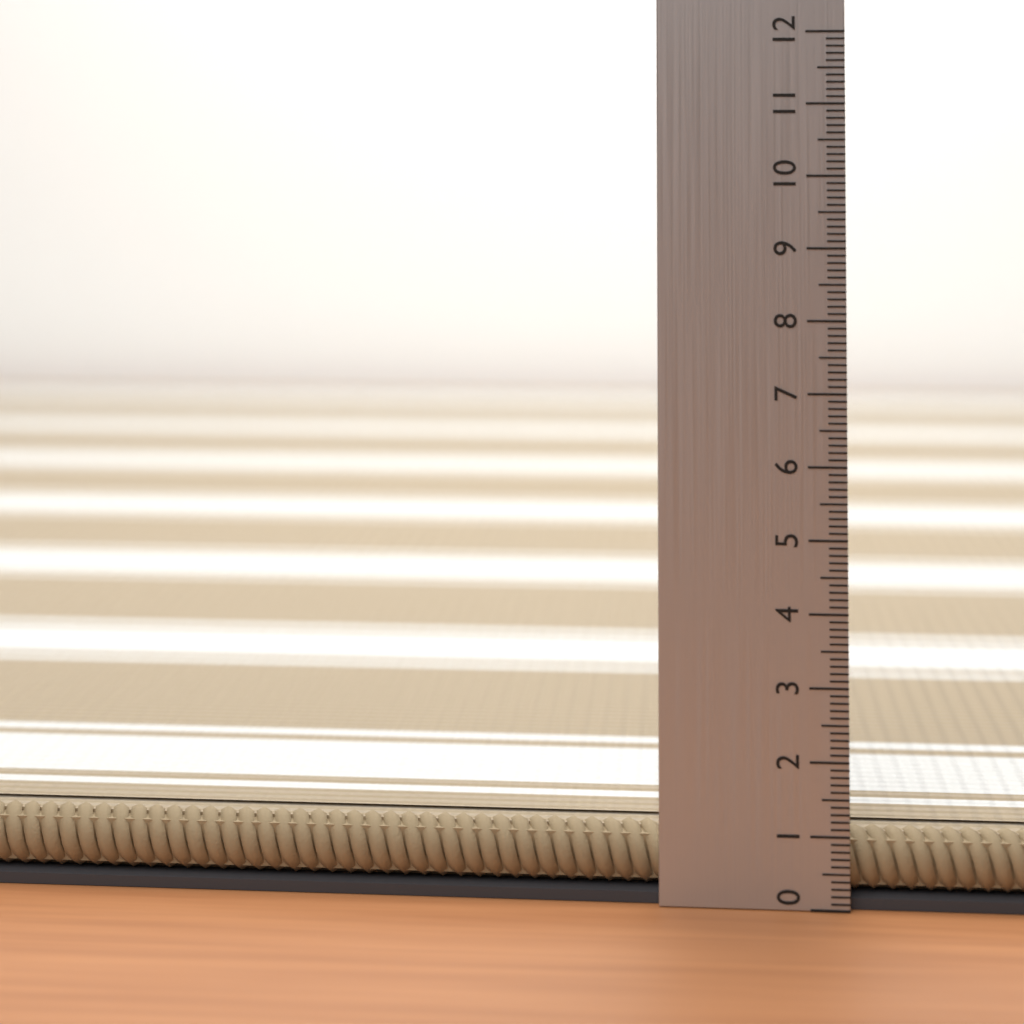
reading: 1.0 (no unit)
